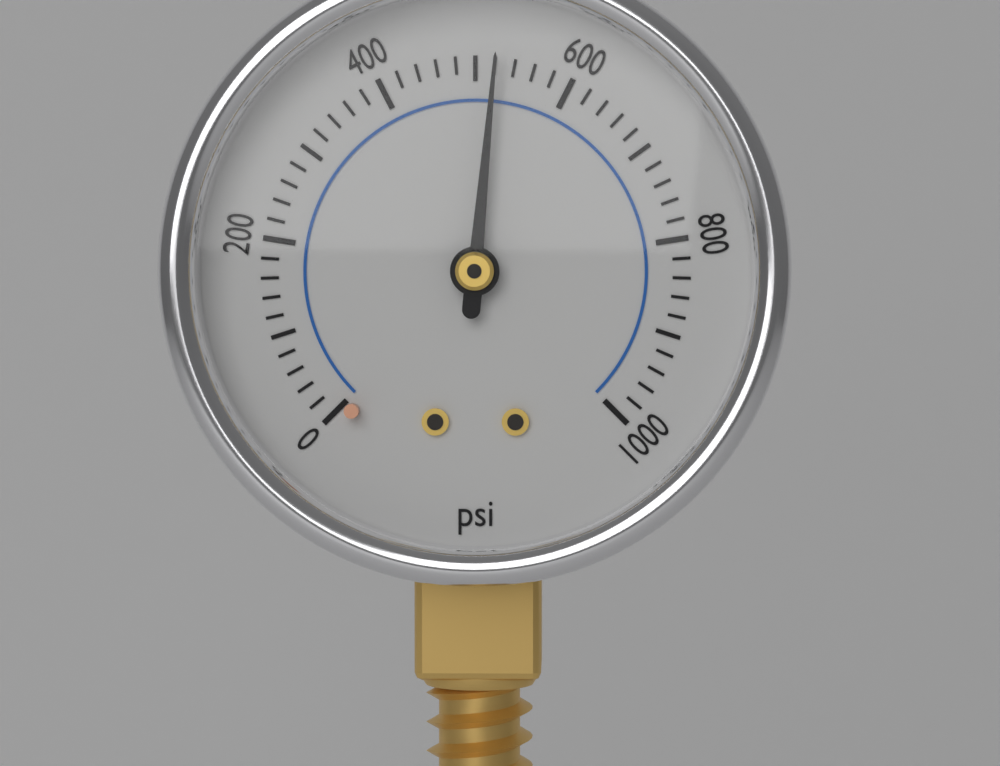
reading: 520 psi
